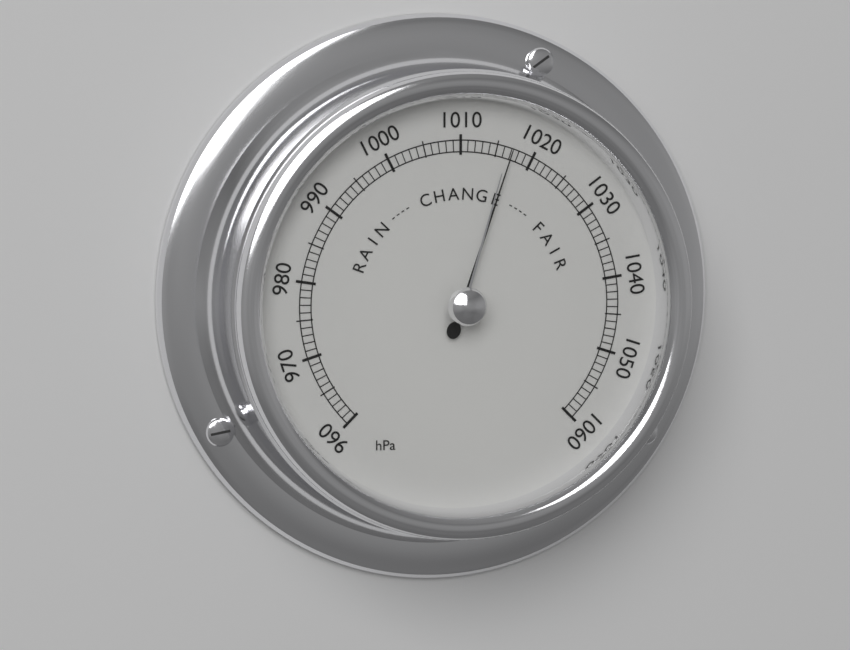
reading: 1017 hPa
